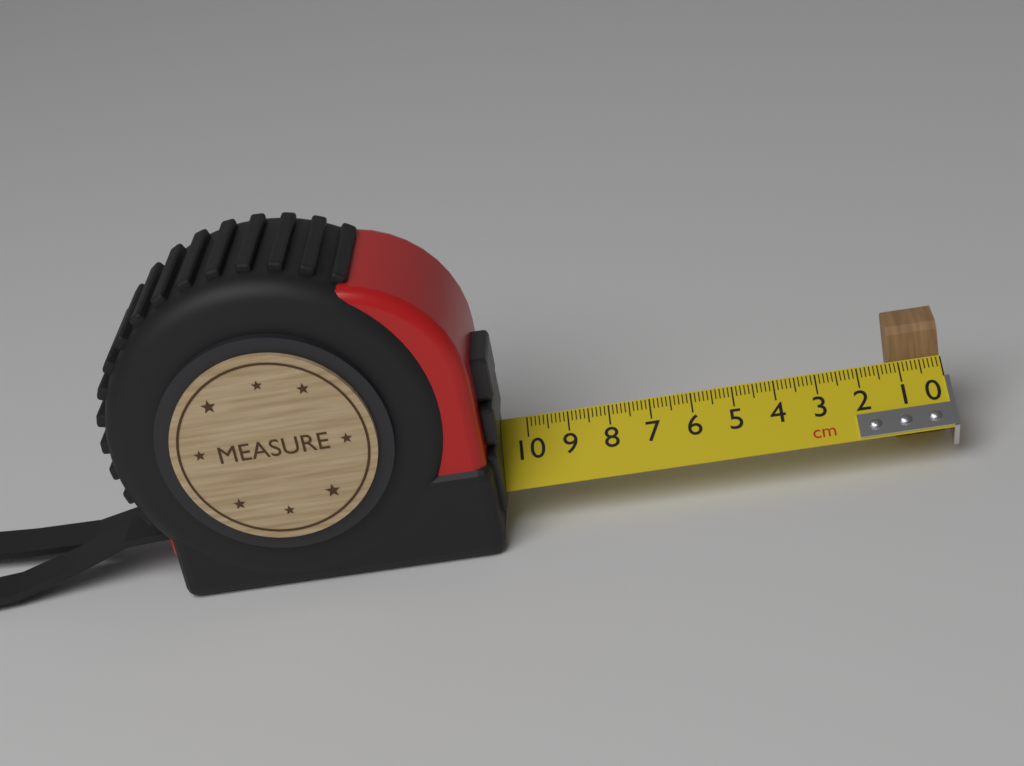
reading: 1.2 cm
